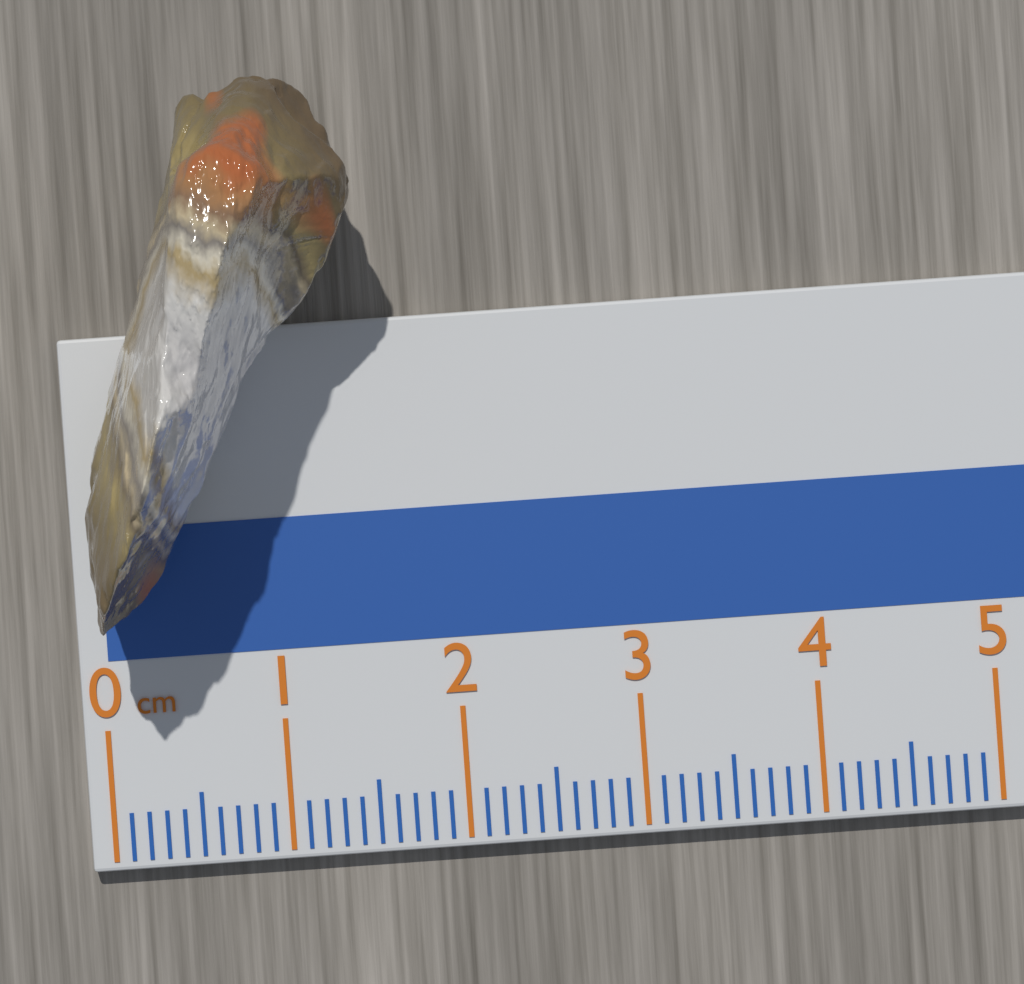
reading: 1.6 cm
